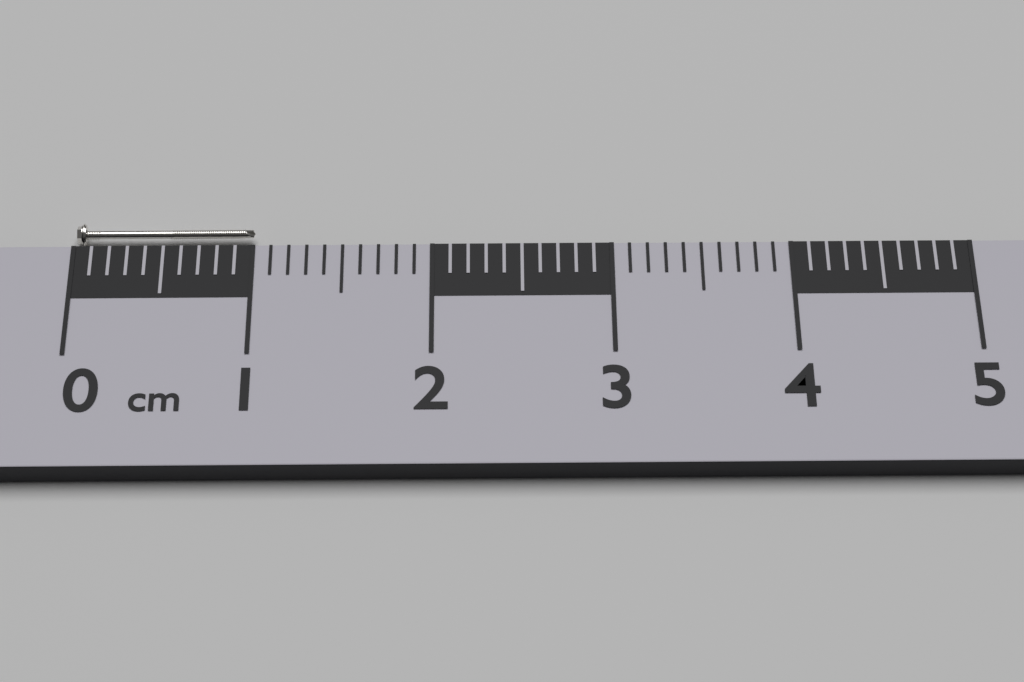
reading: 1.0 cm
